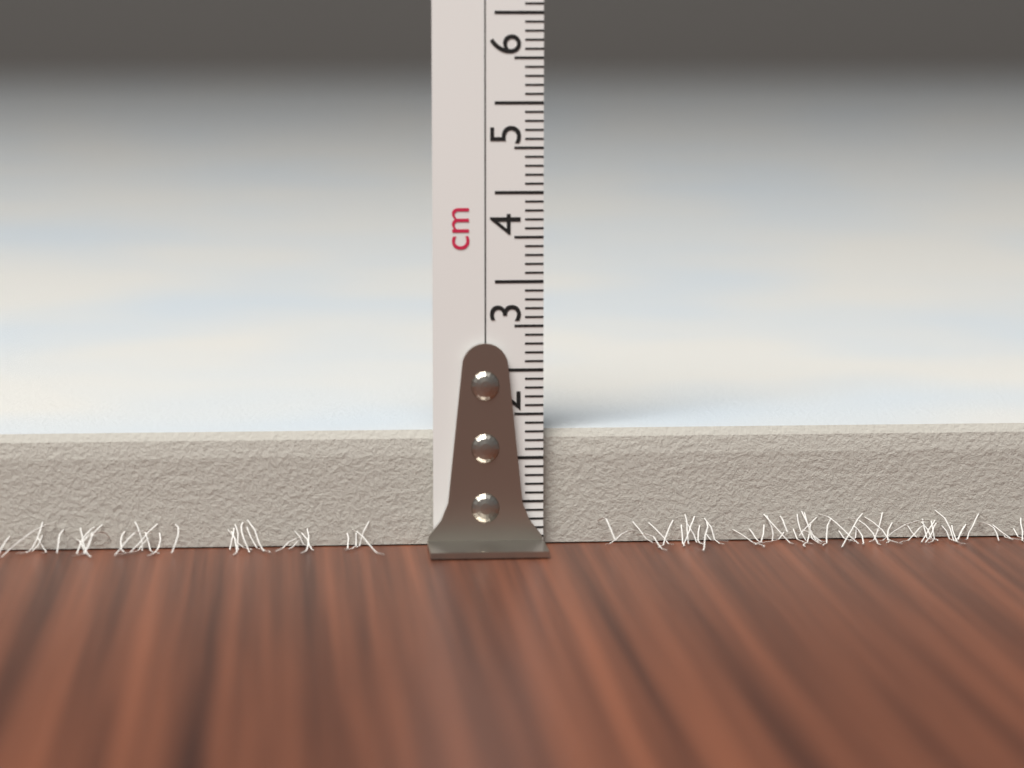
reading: 1.3 cm
